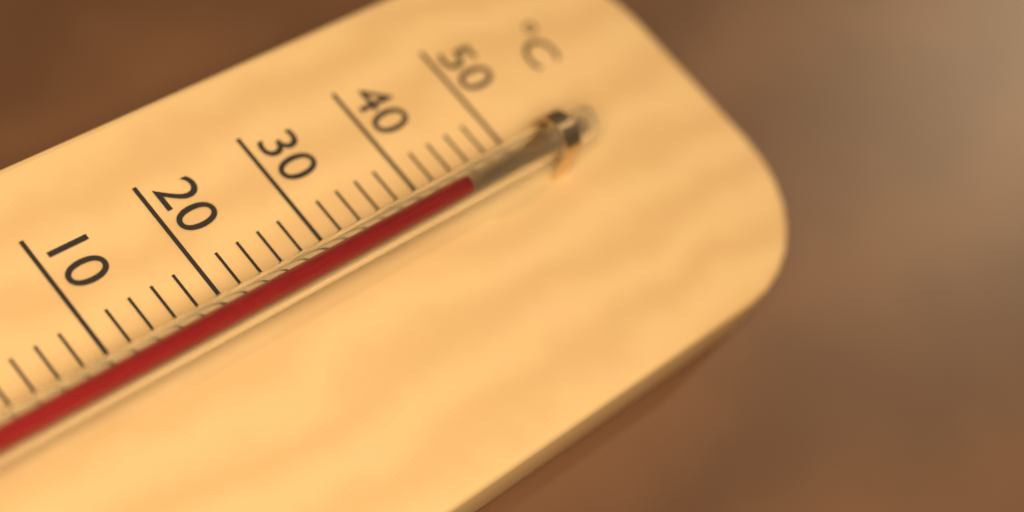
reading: 42 °C
